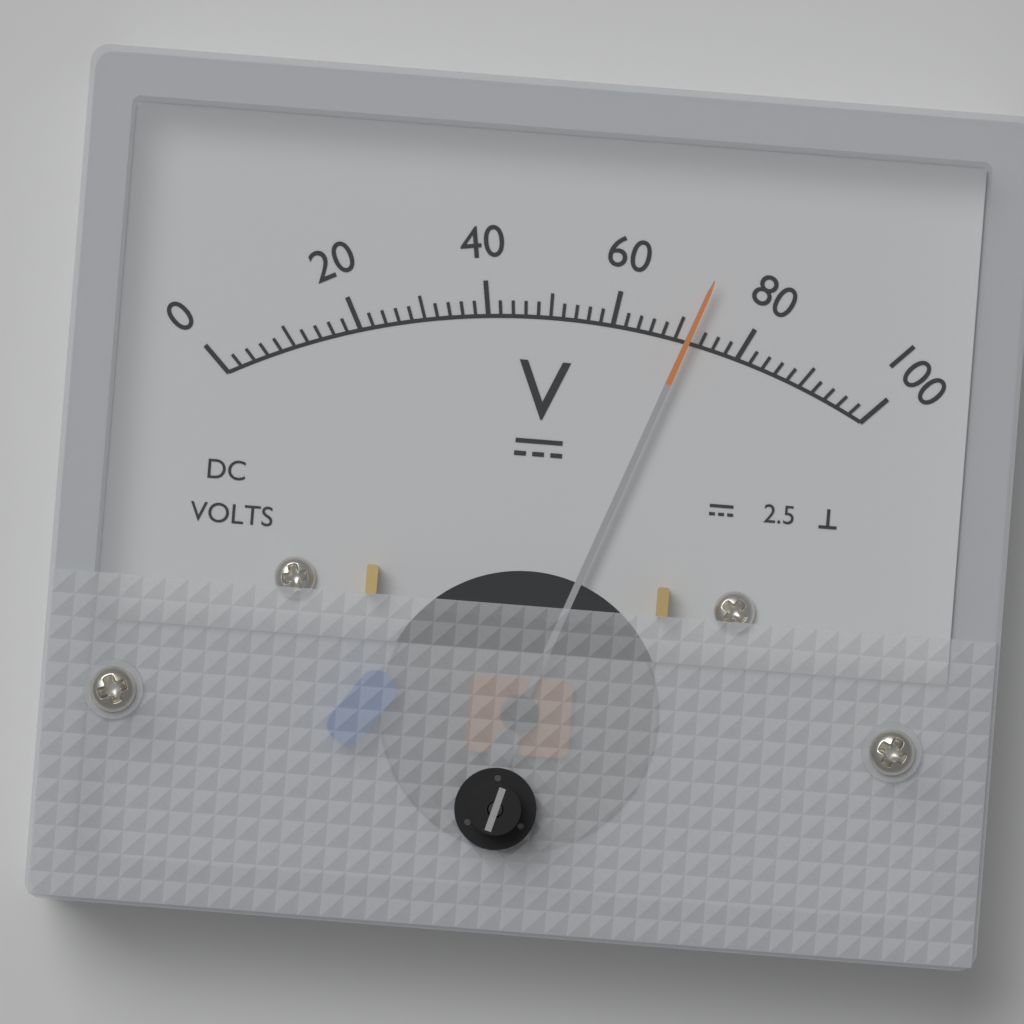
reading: 72 V
